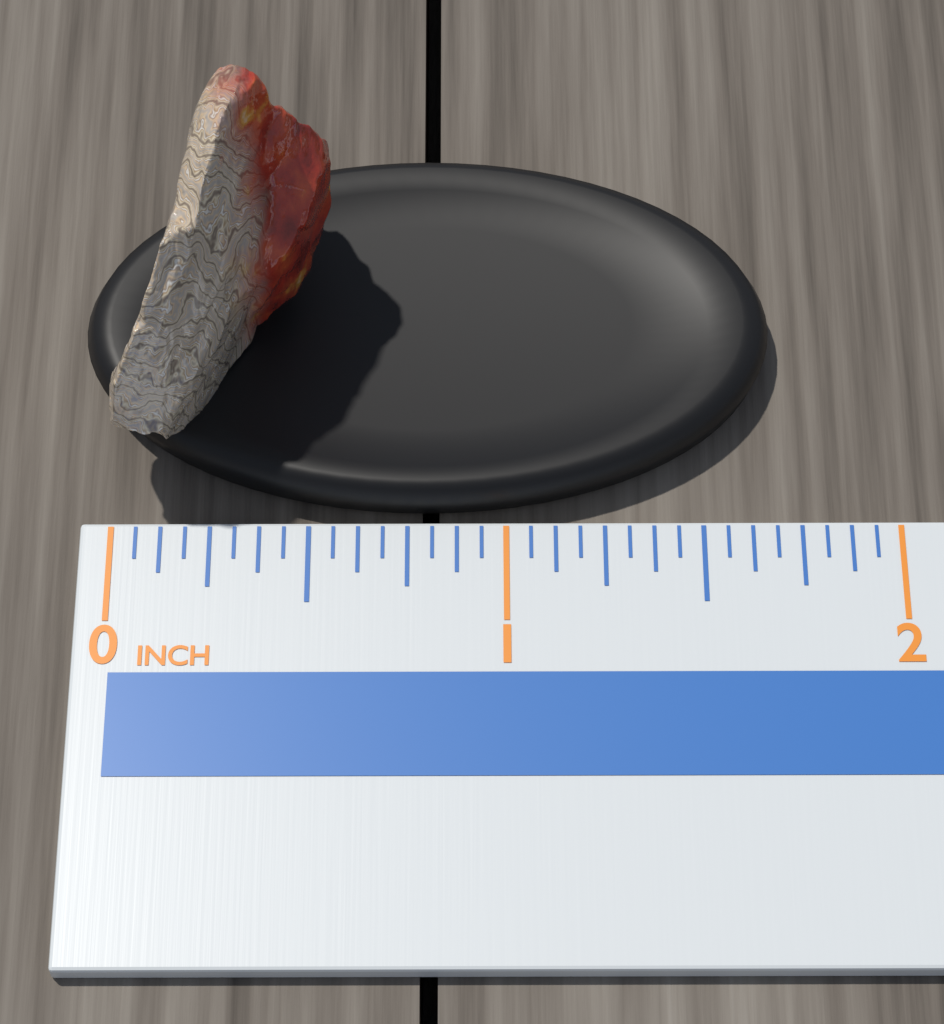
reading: 0.5625 in
